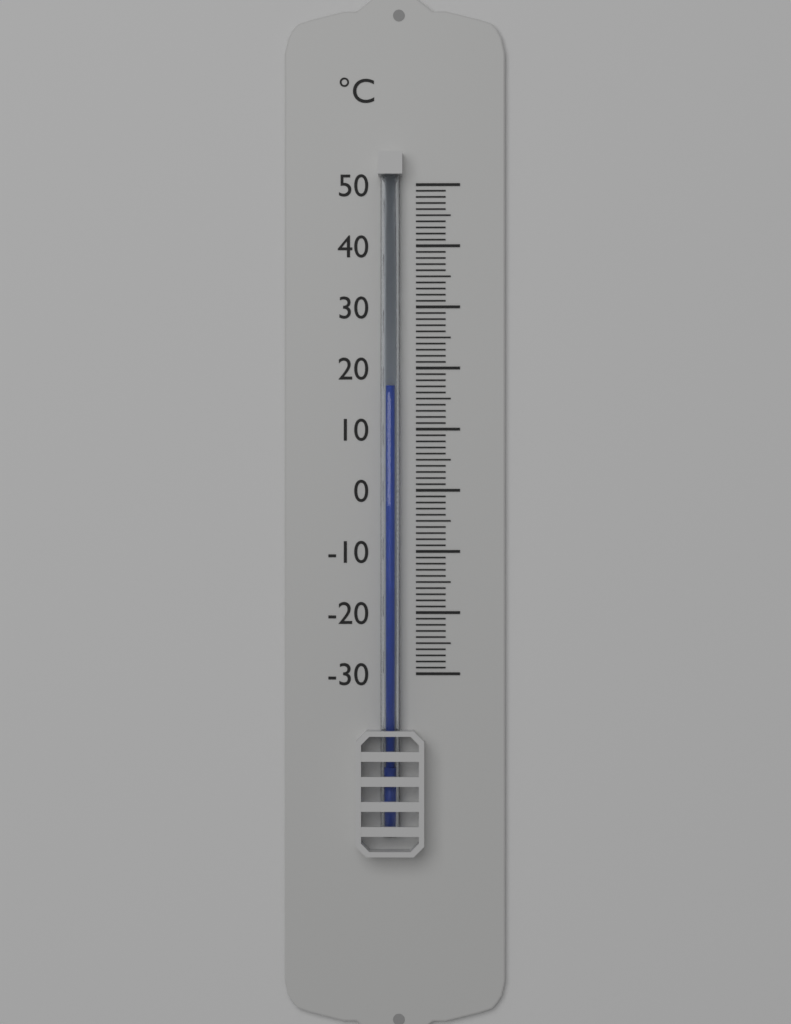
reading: 17 °C
